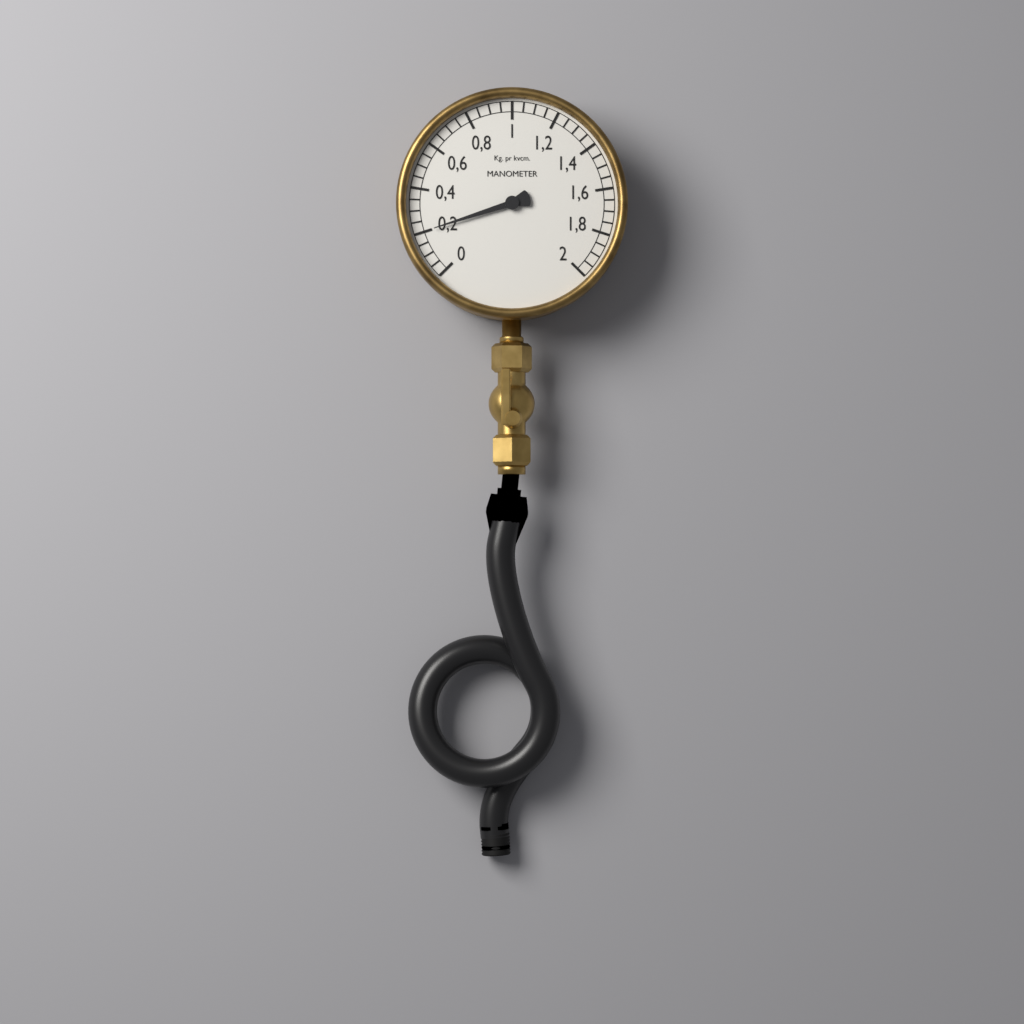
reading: 0.20 kg/cm²
